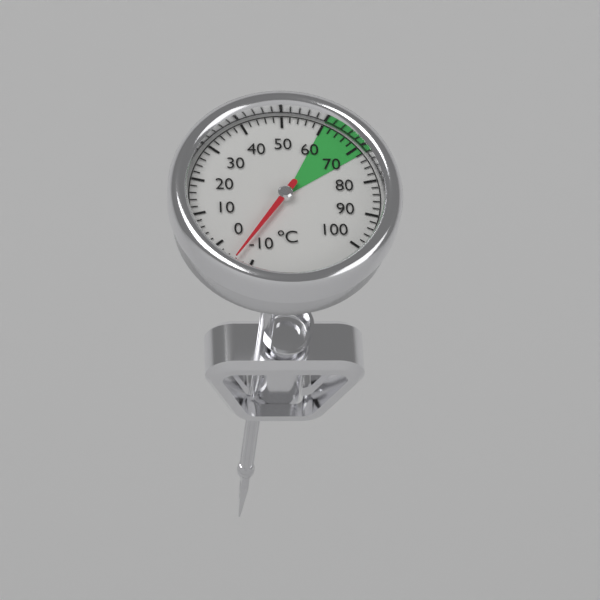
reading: -6 °C
